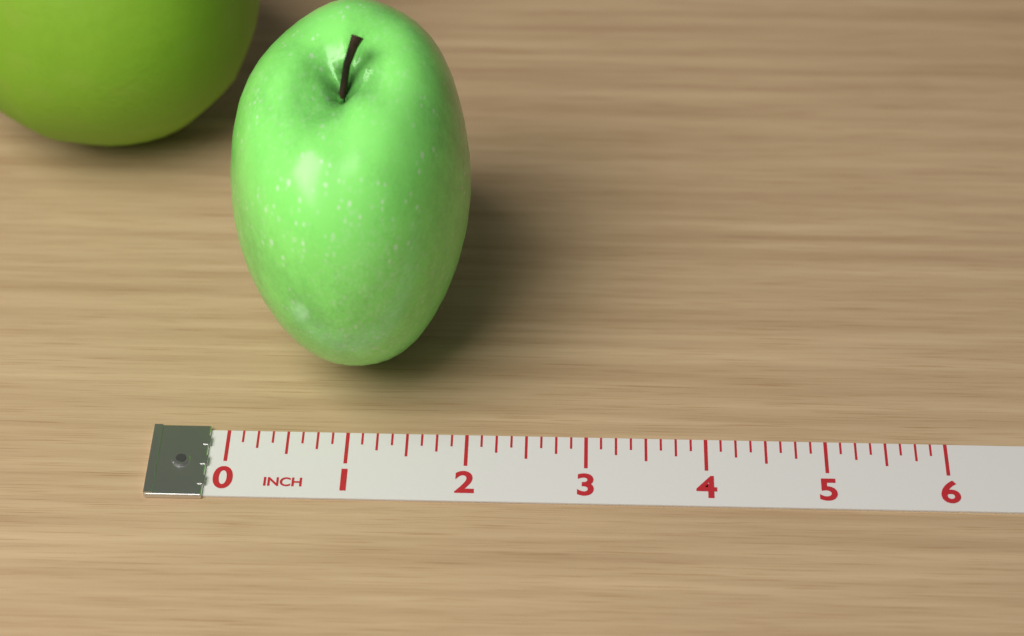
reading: 2.000 inch
